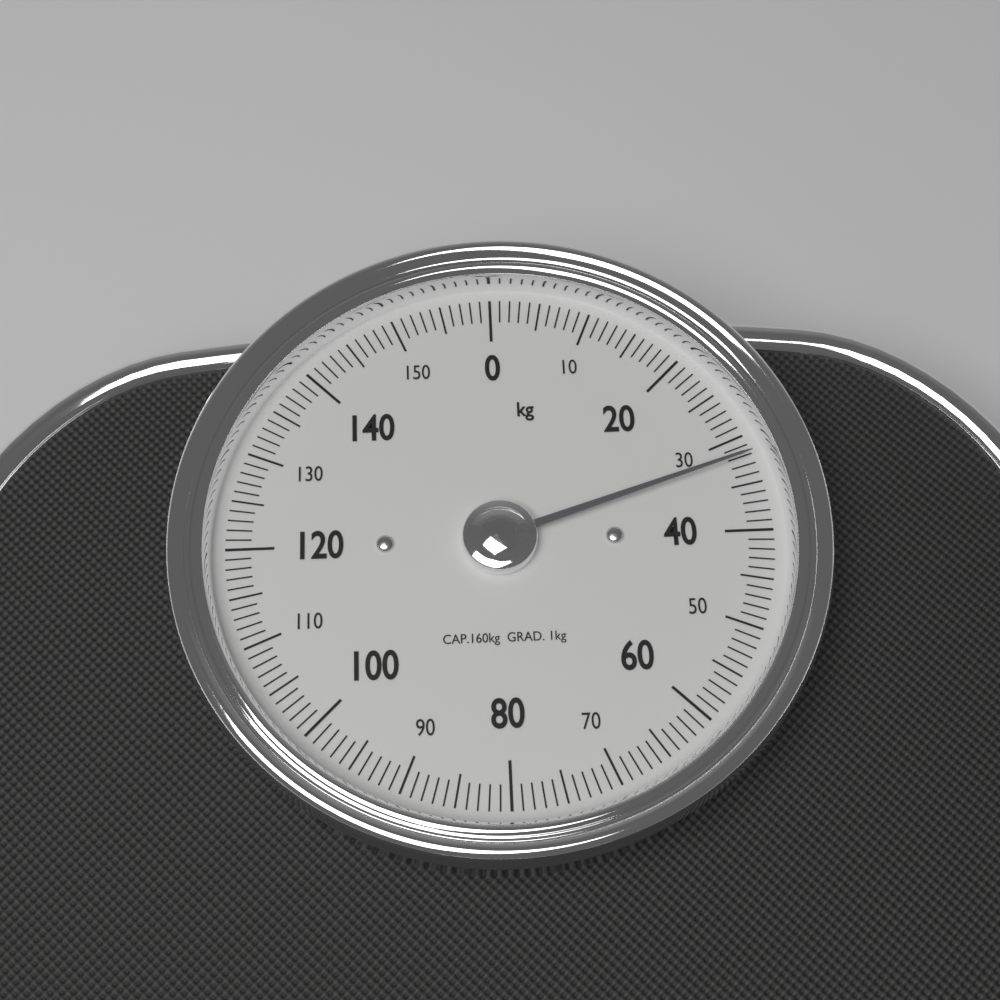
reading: 32 kg
